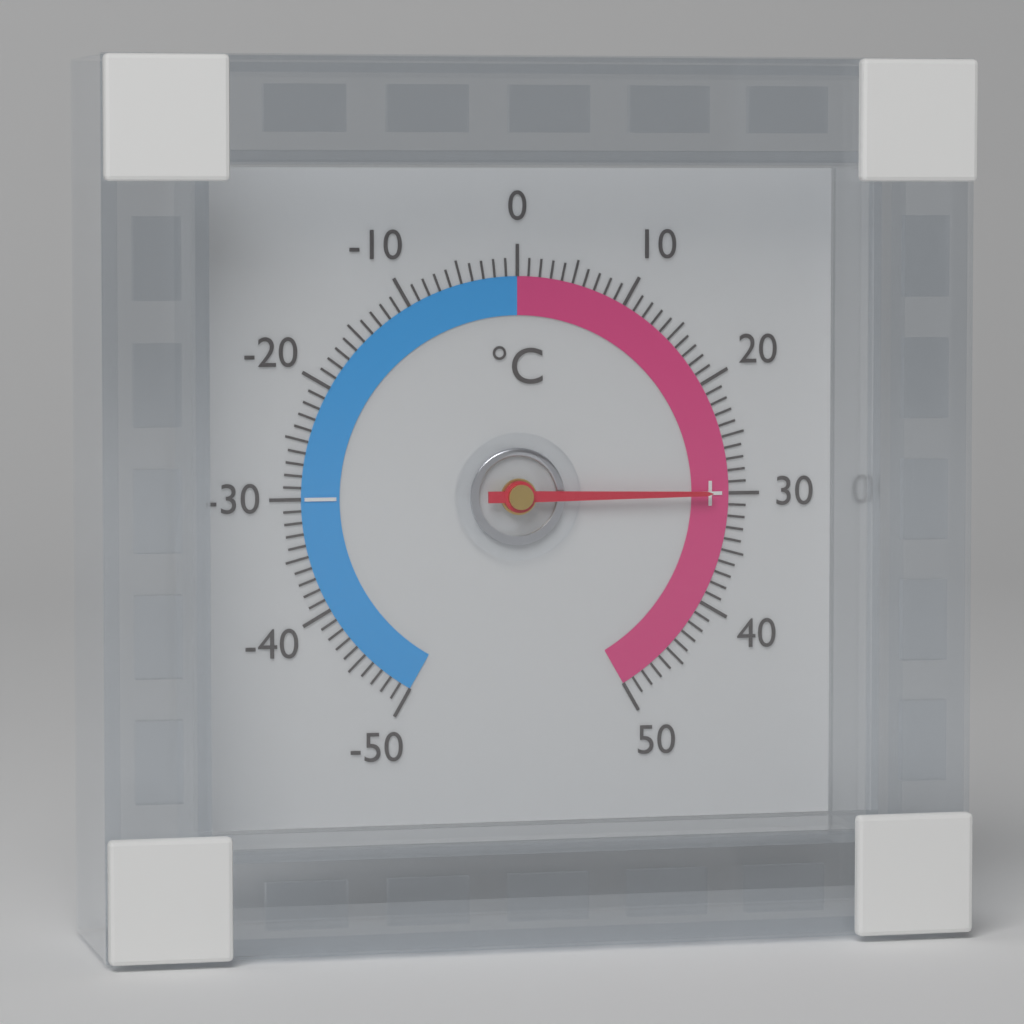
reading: 30 °C
